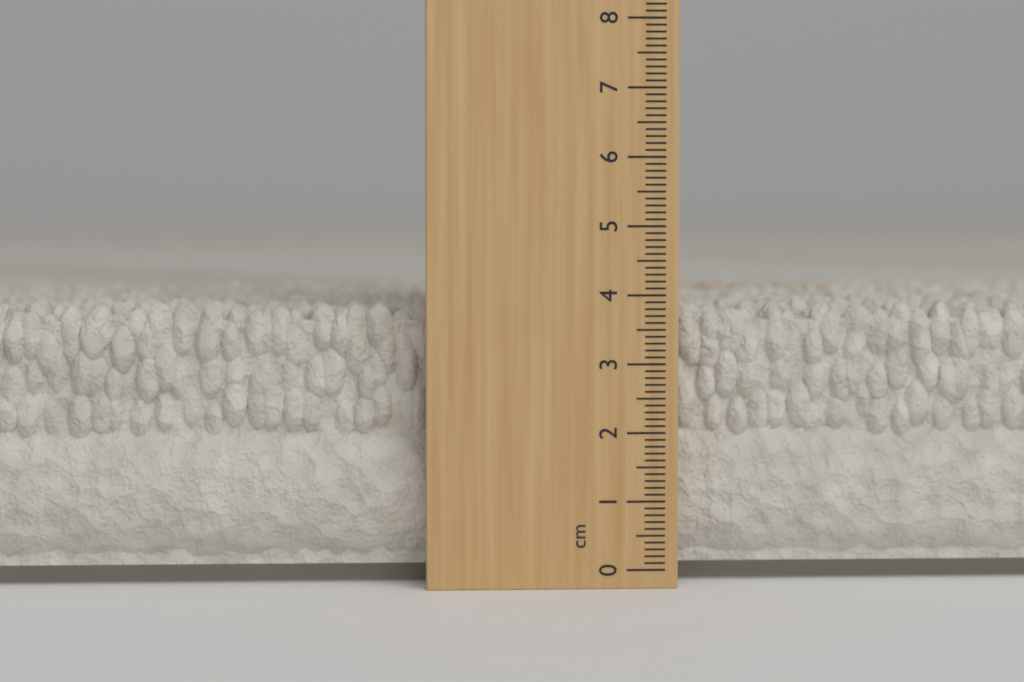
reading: 3.9 cm
